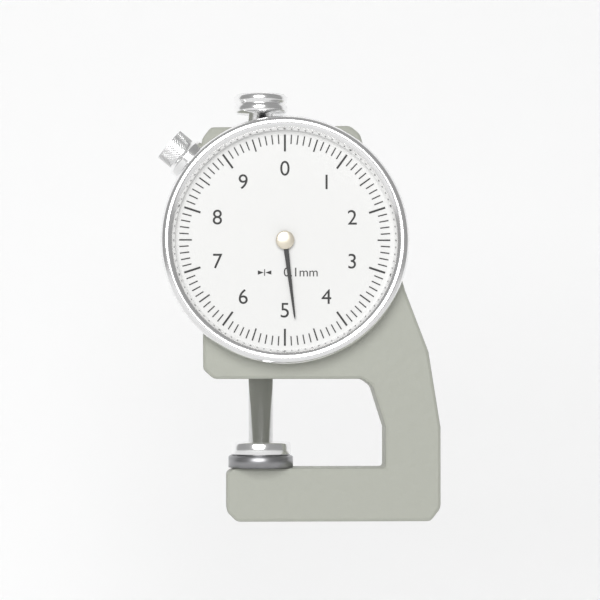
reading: 4.8 mm
